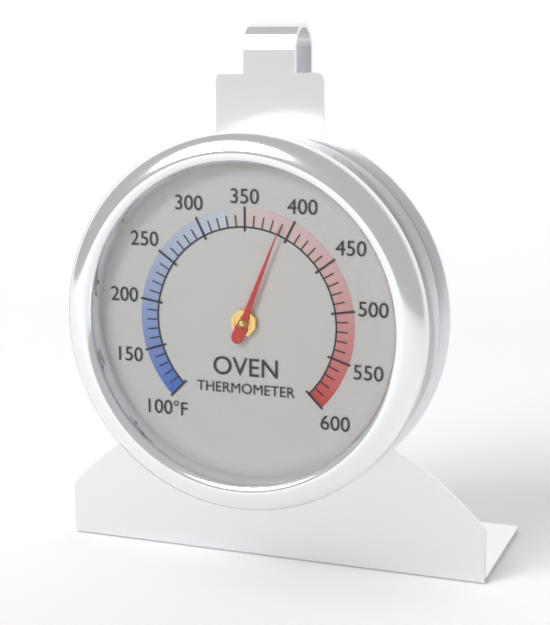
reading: 390 °F
